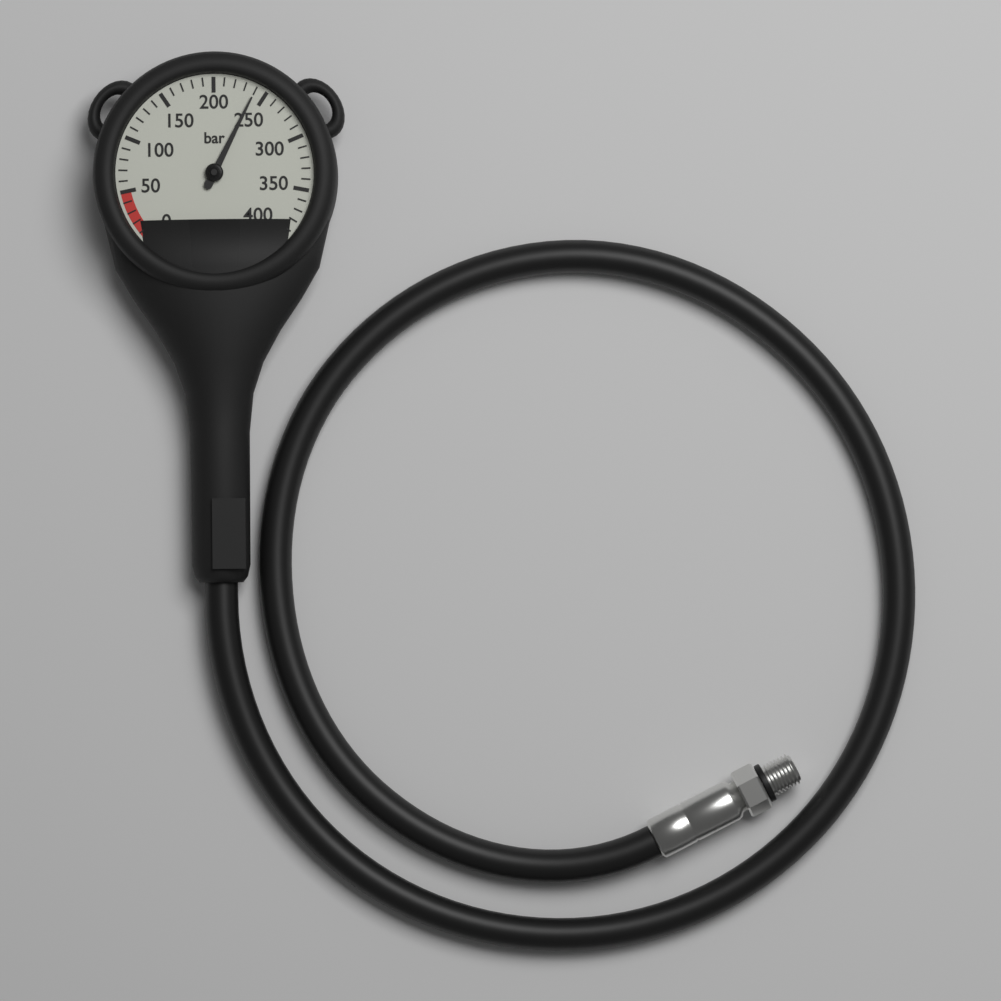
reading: 240 bar
